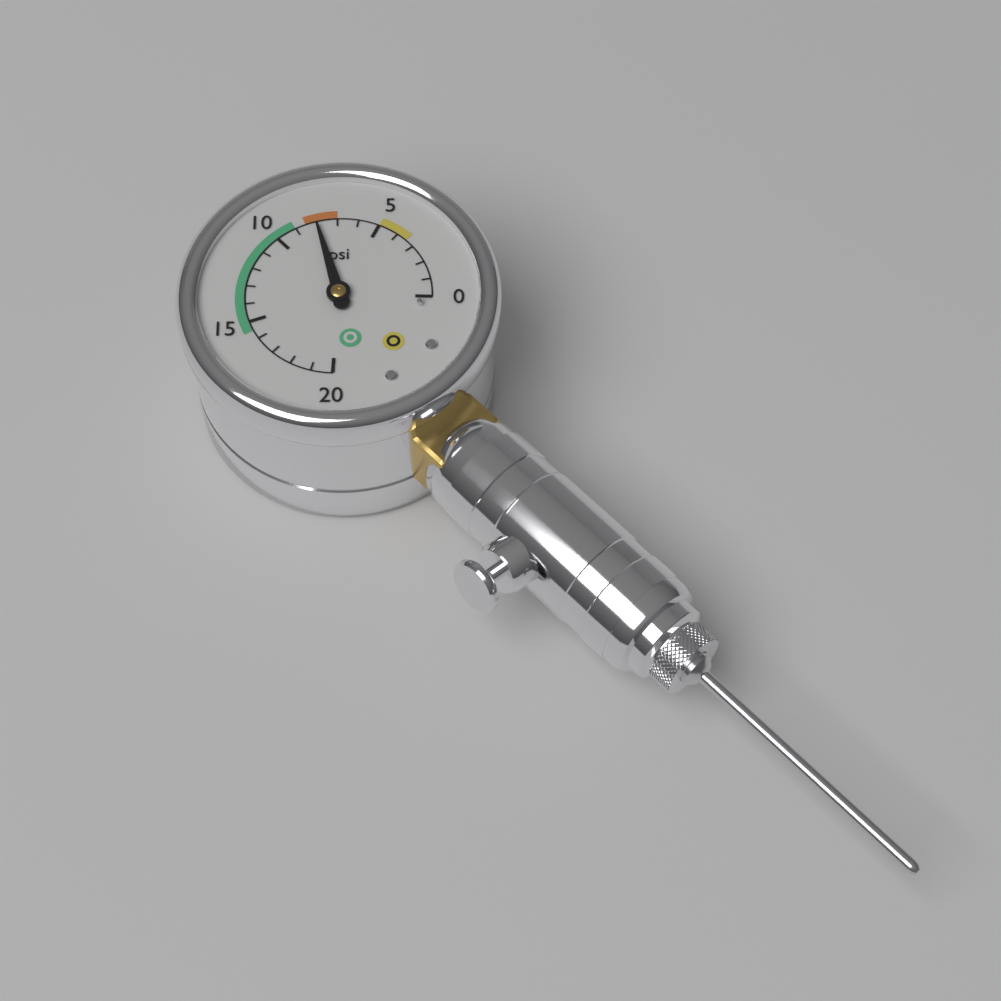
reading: 8 psi
